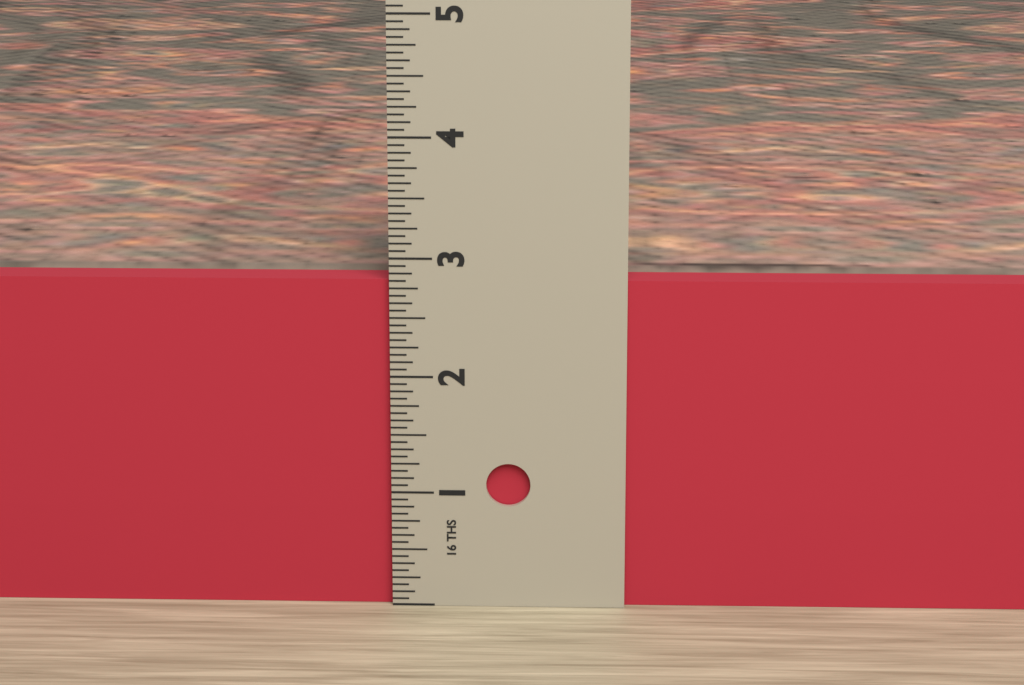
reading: 2.8125 in
